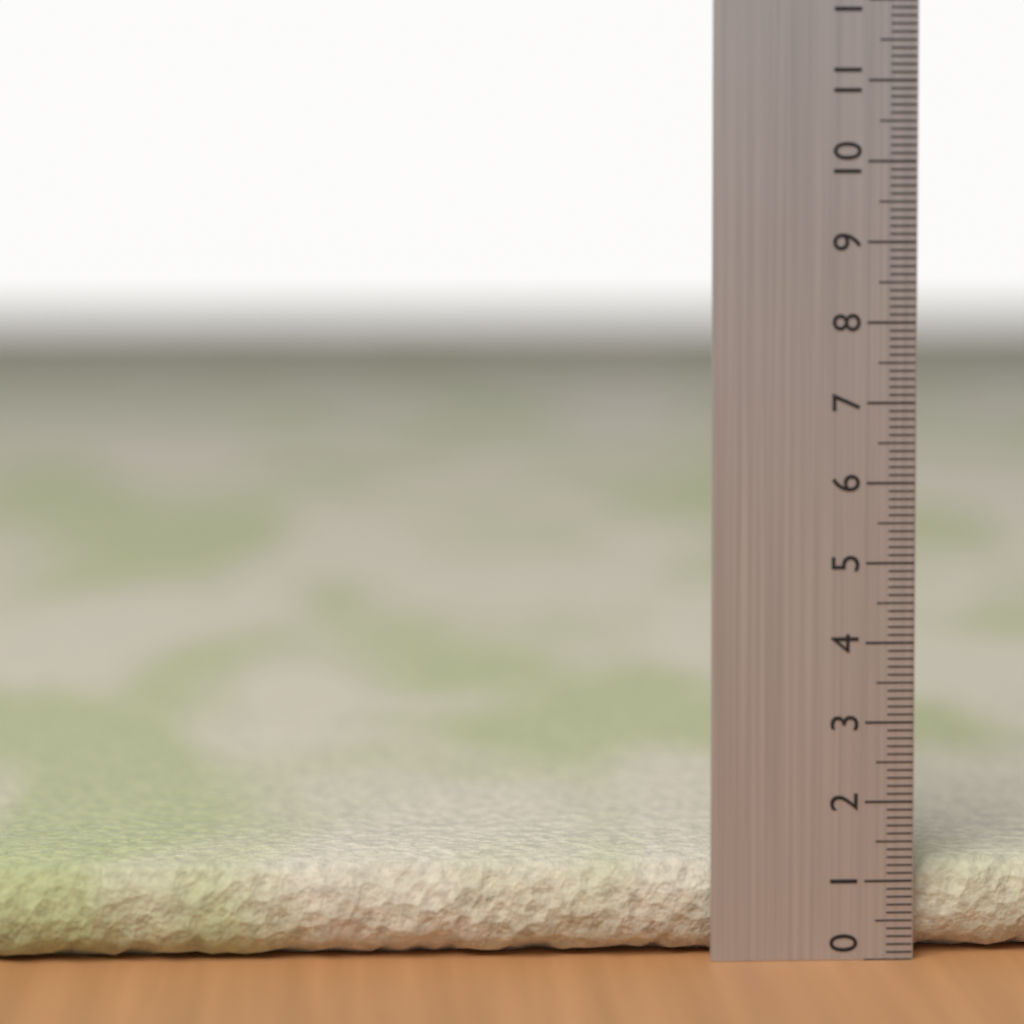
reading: 1.2 (no unit)
